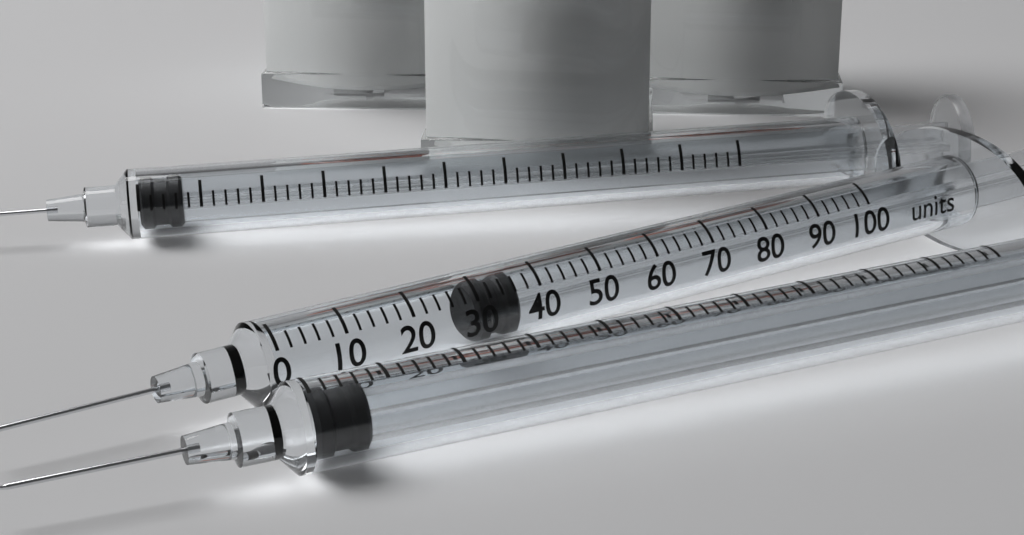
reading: 30 units
